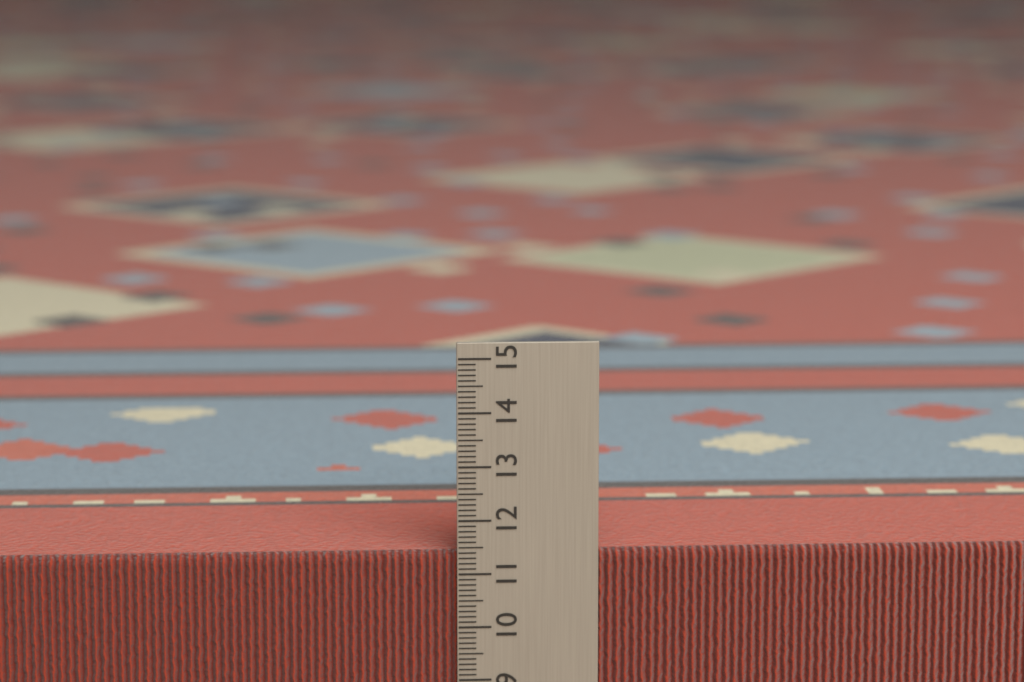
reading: 11.4 cm
